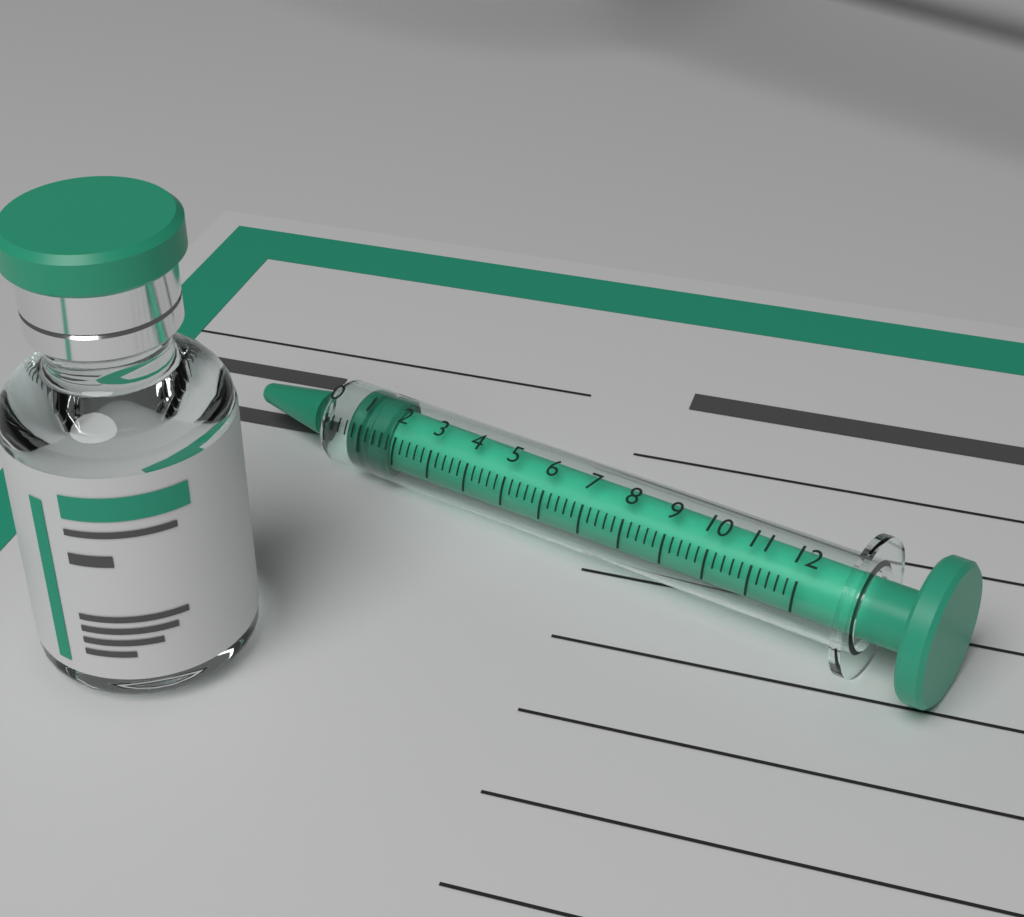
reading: 0.6 (no unit)
